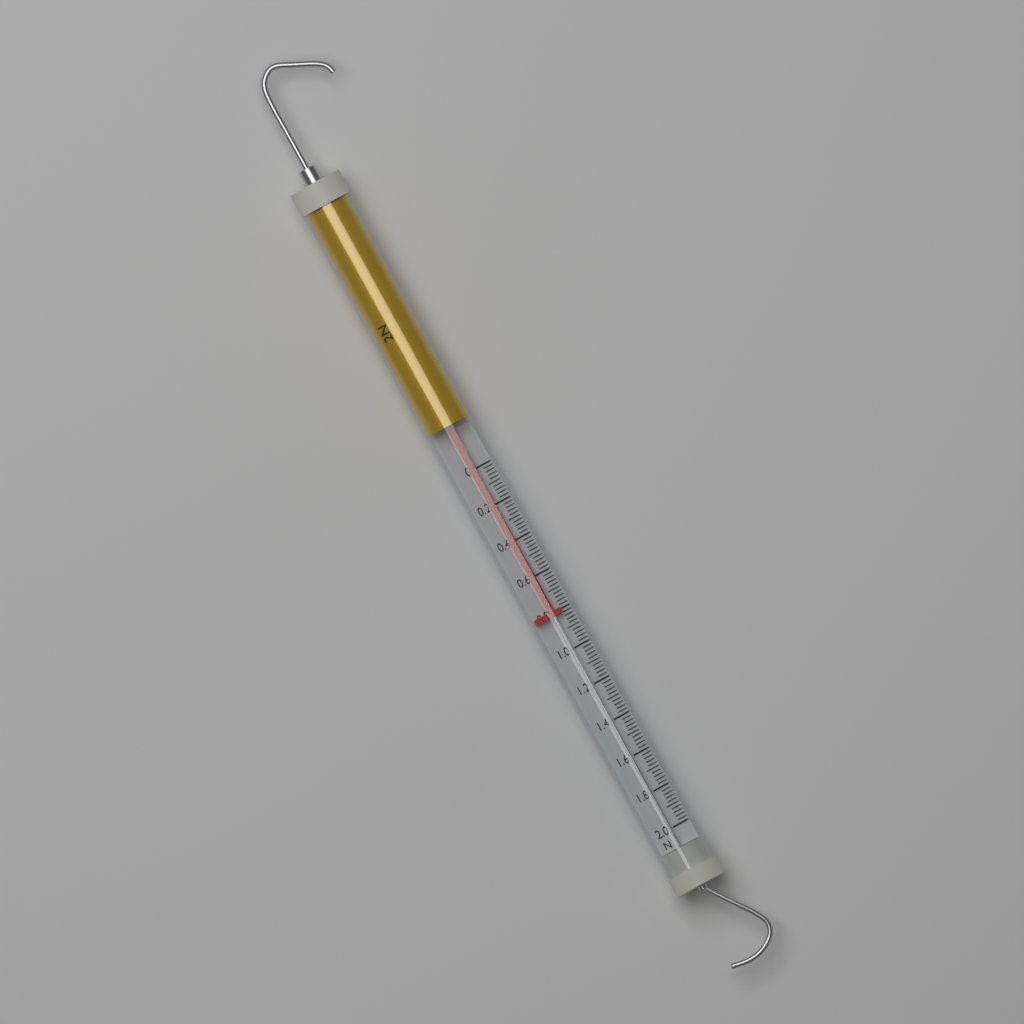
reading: 0.82 N
